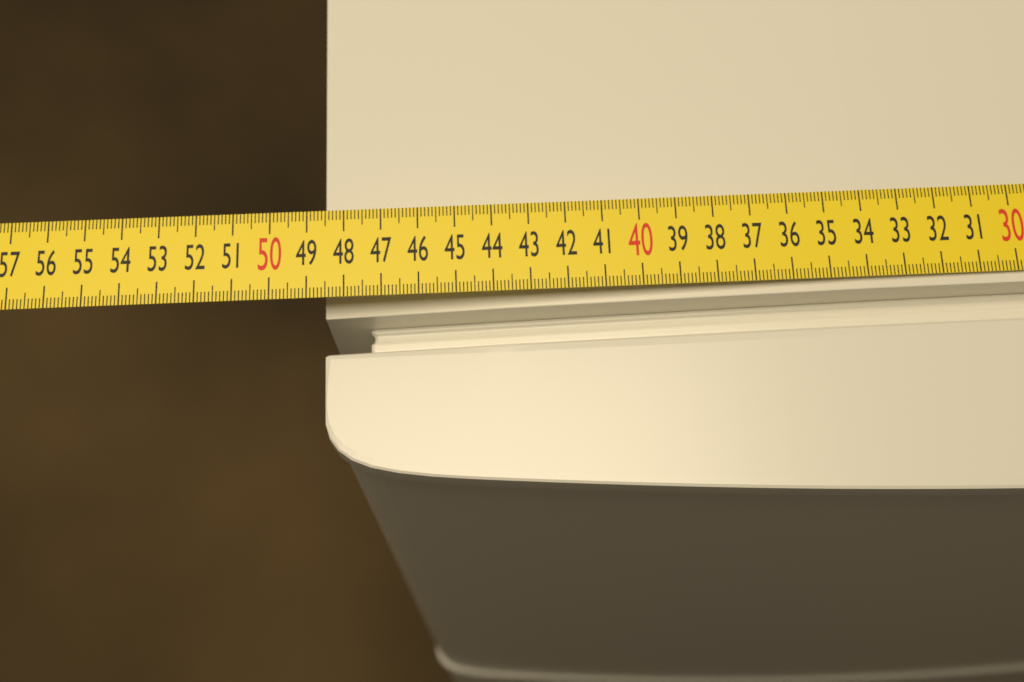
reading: 48.6 cm
